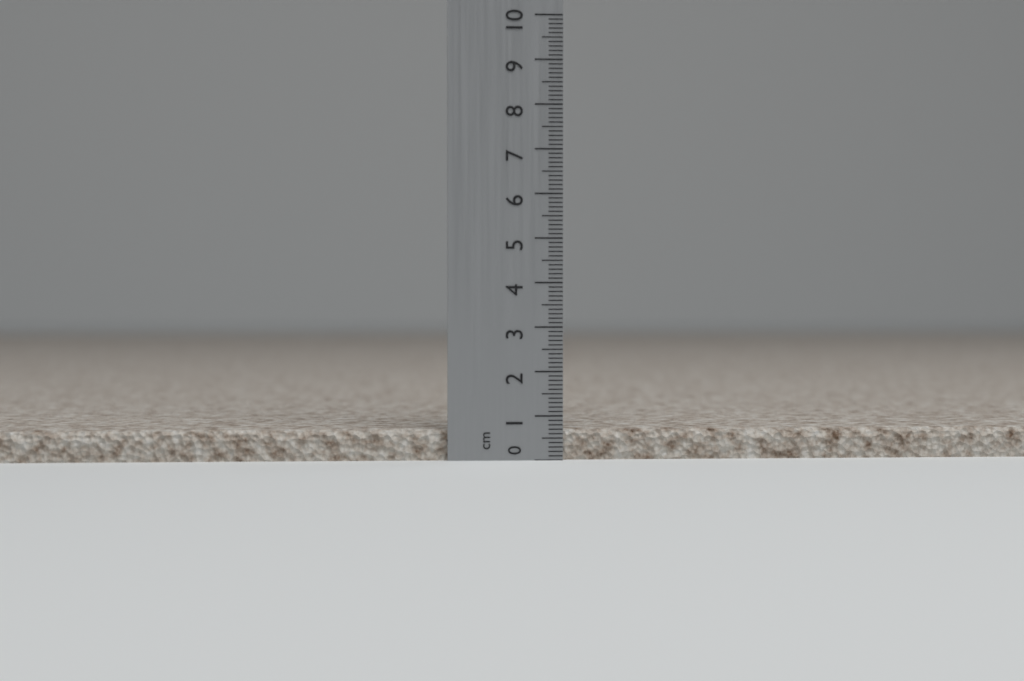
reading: 0.7 cm
